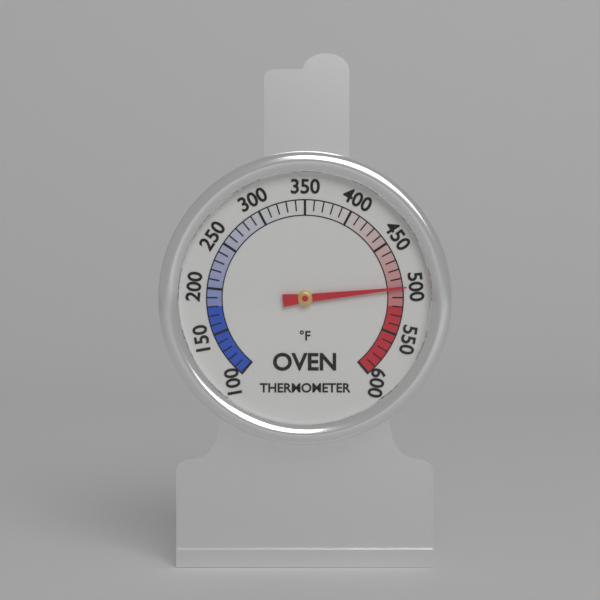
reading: 500 °F
